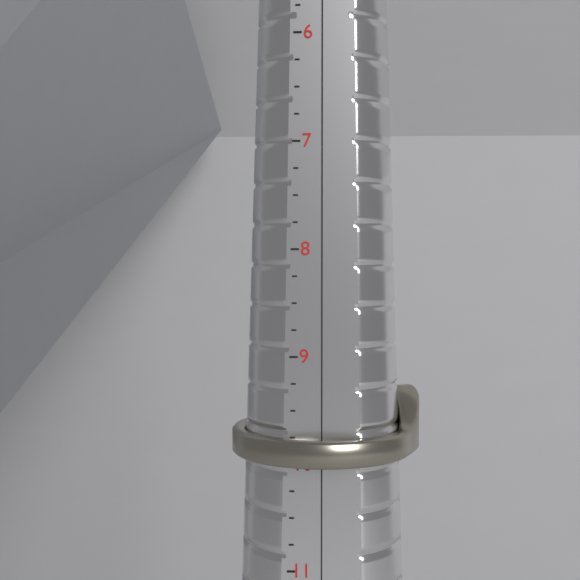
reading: 10.00 (no unit)
